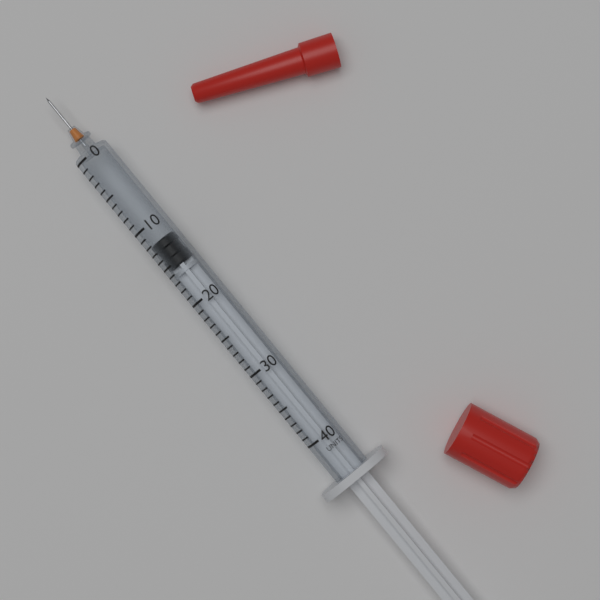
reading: 12 units
